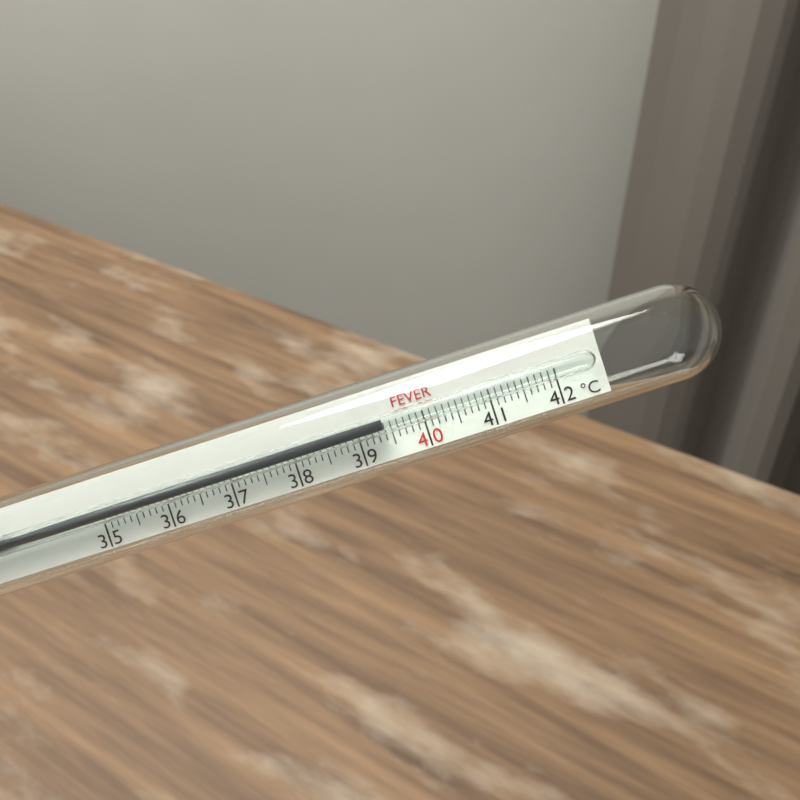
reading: 39.4 °C
